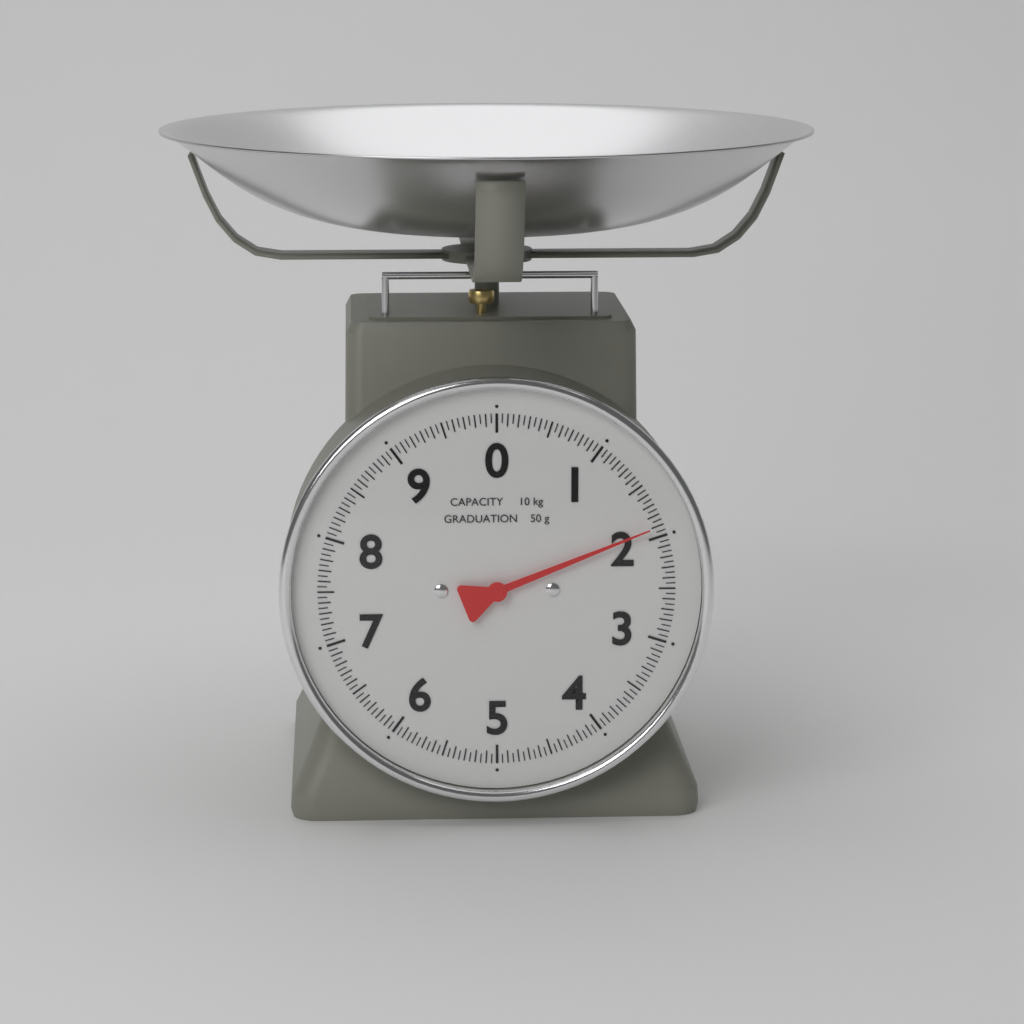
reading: 1.90 kg
